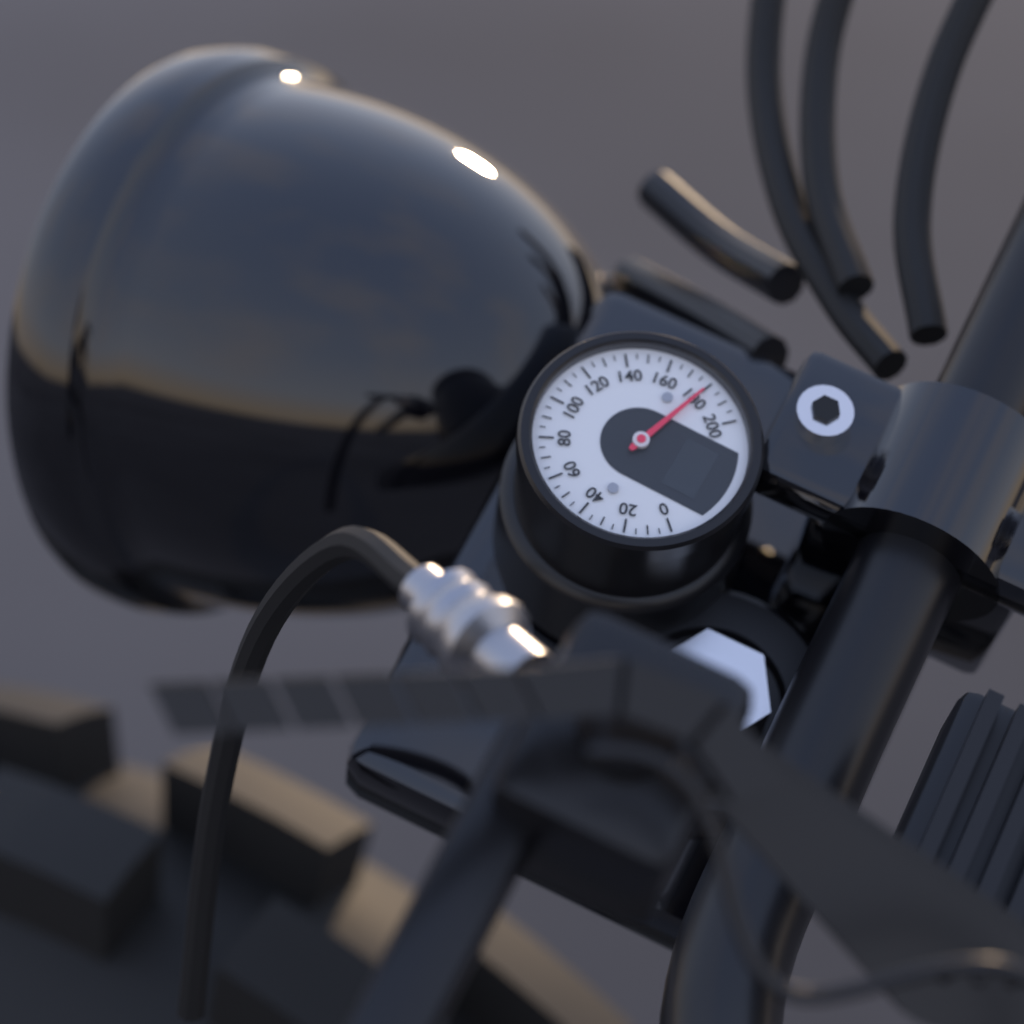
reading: 180 (no unit)
